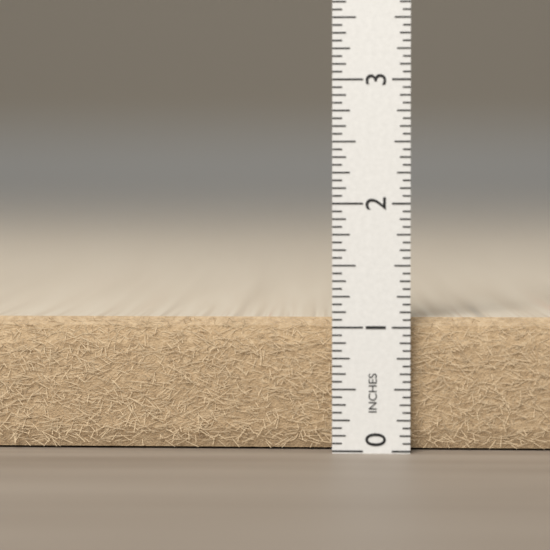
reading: 1.0625 in
